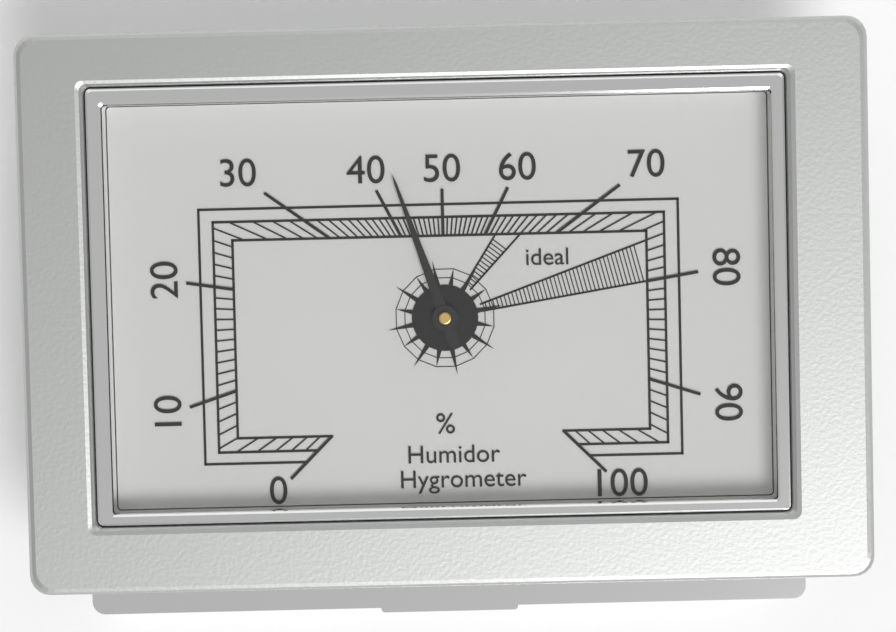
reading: 43 %
